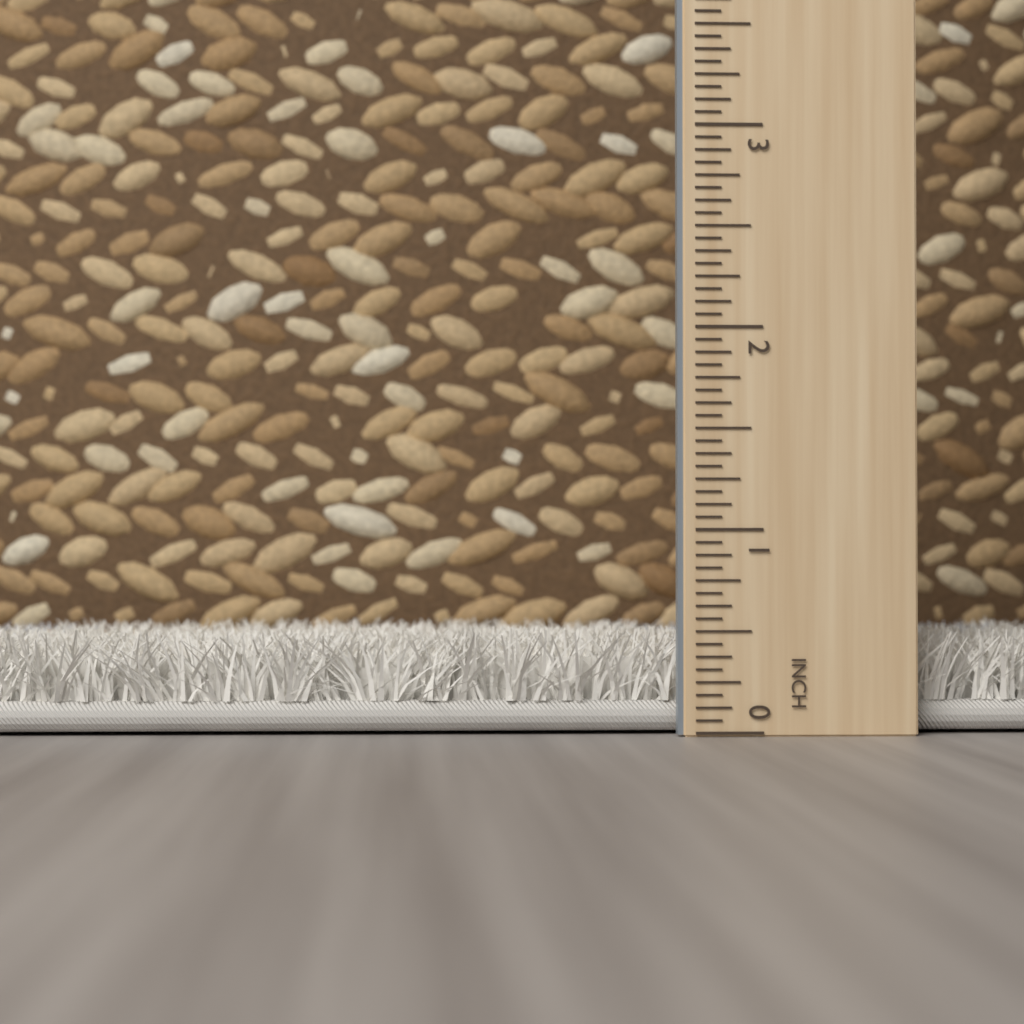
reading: 0.5000 inch
